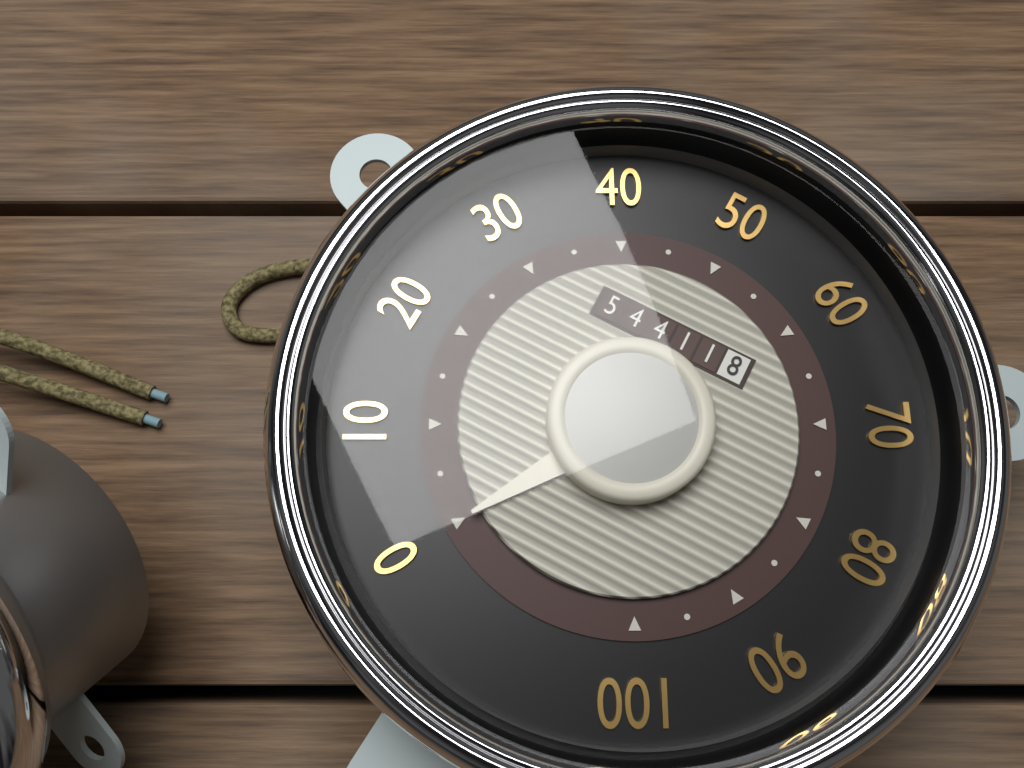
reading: 0 (no unit)
